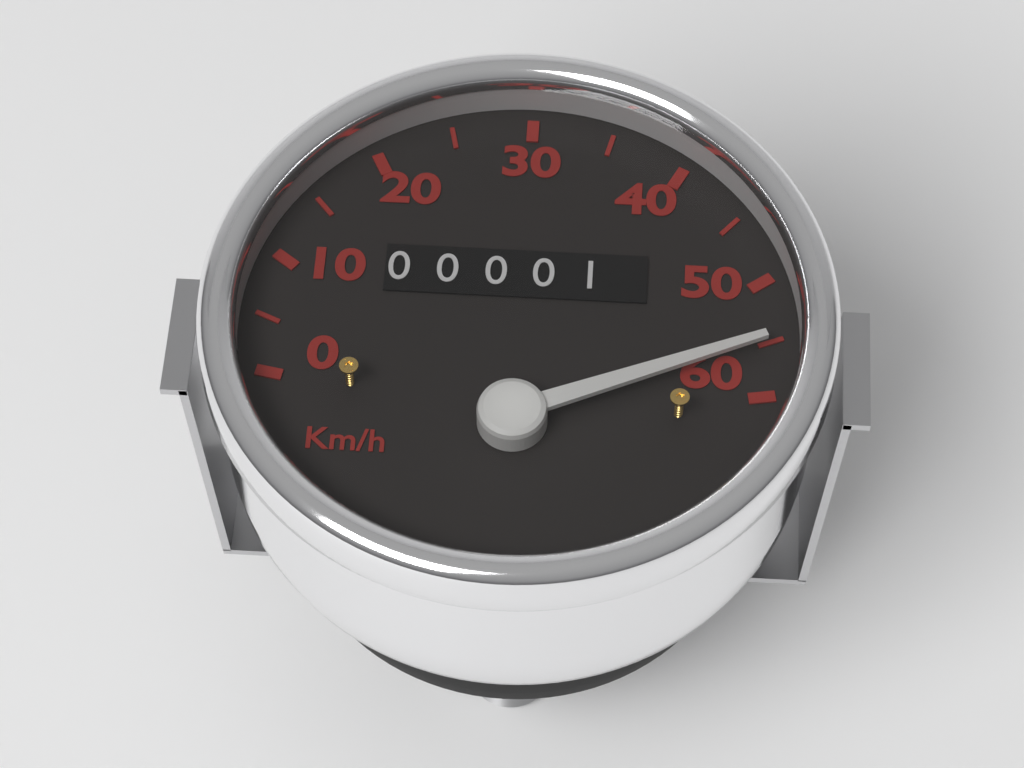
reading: 55 km/h
